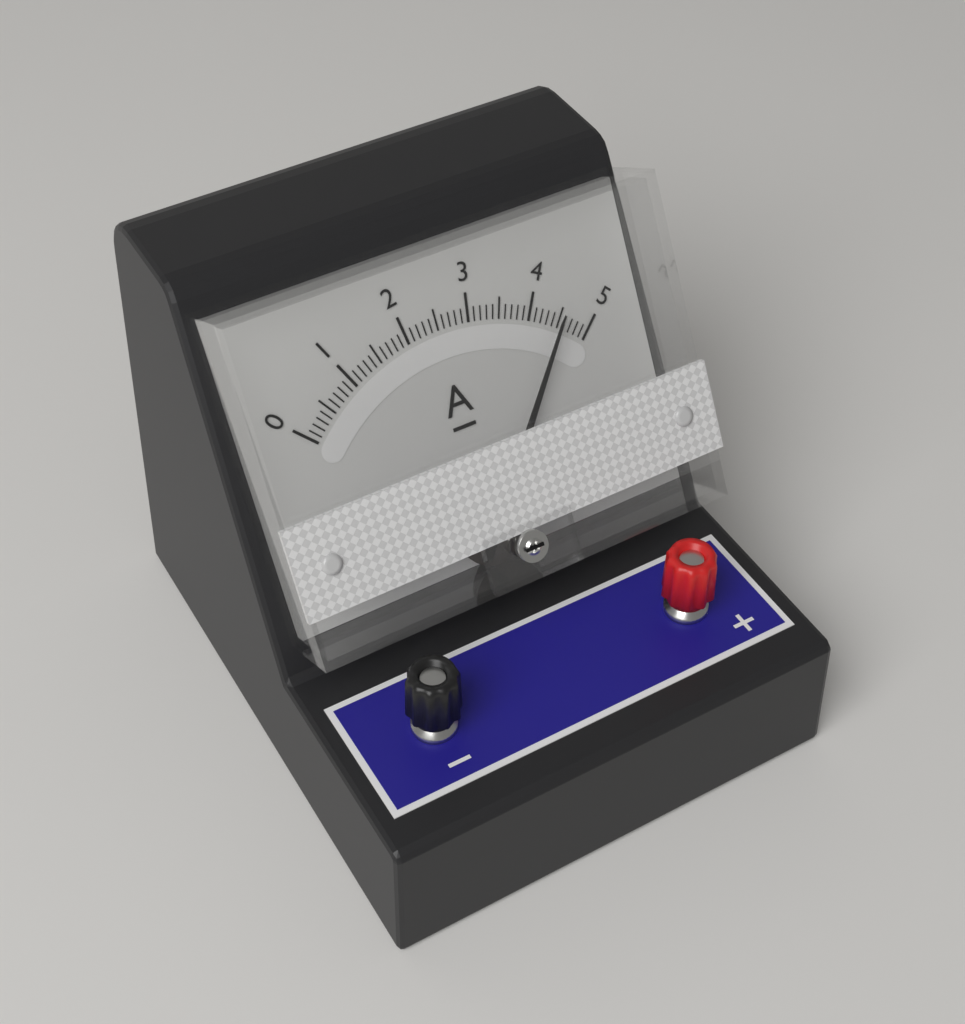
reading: 4.5 A
